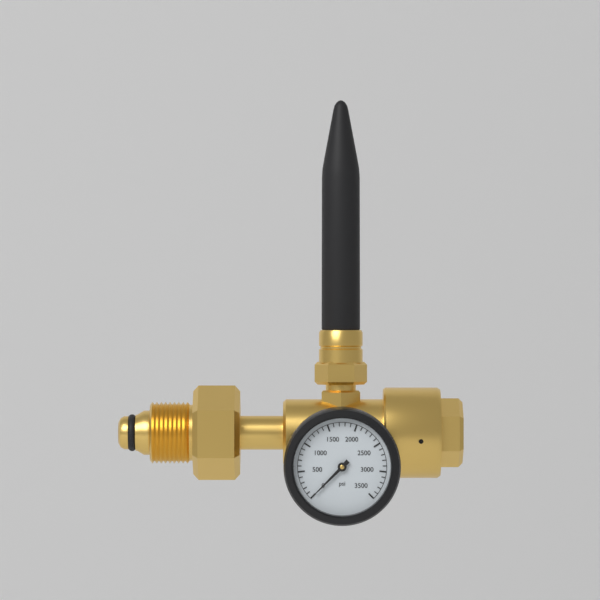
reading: 0 psi
